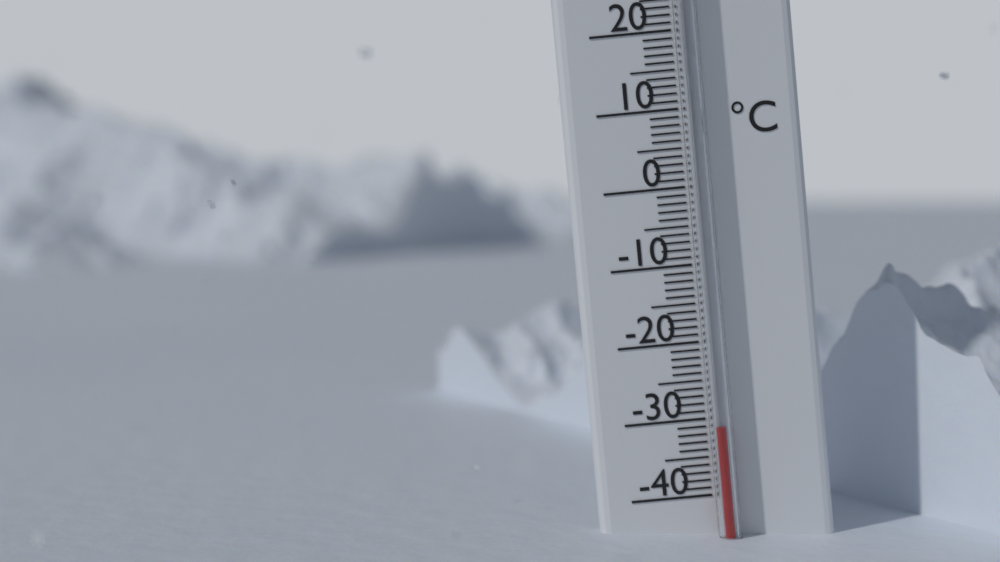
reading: -31 °C
